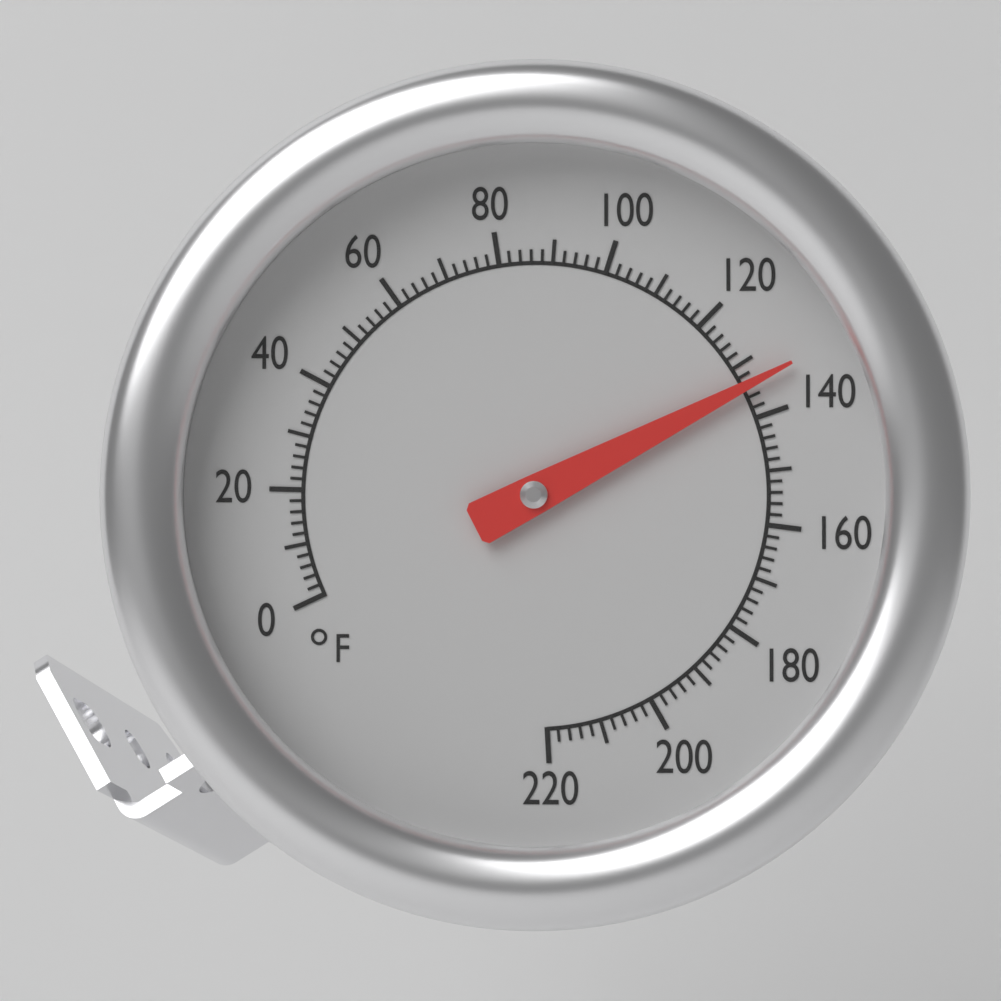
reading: 134 °F
